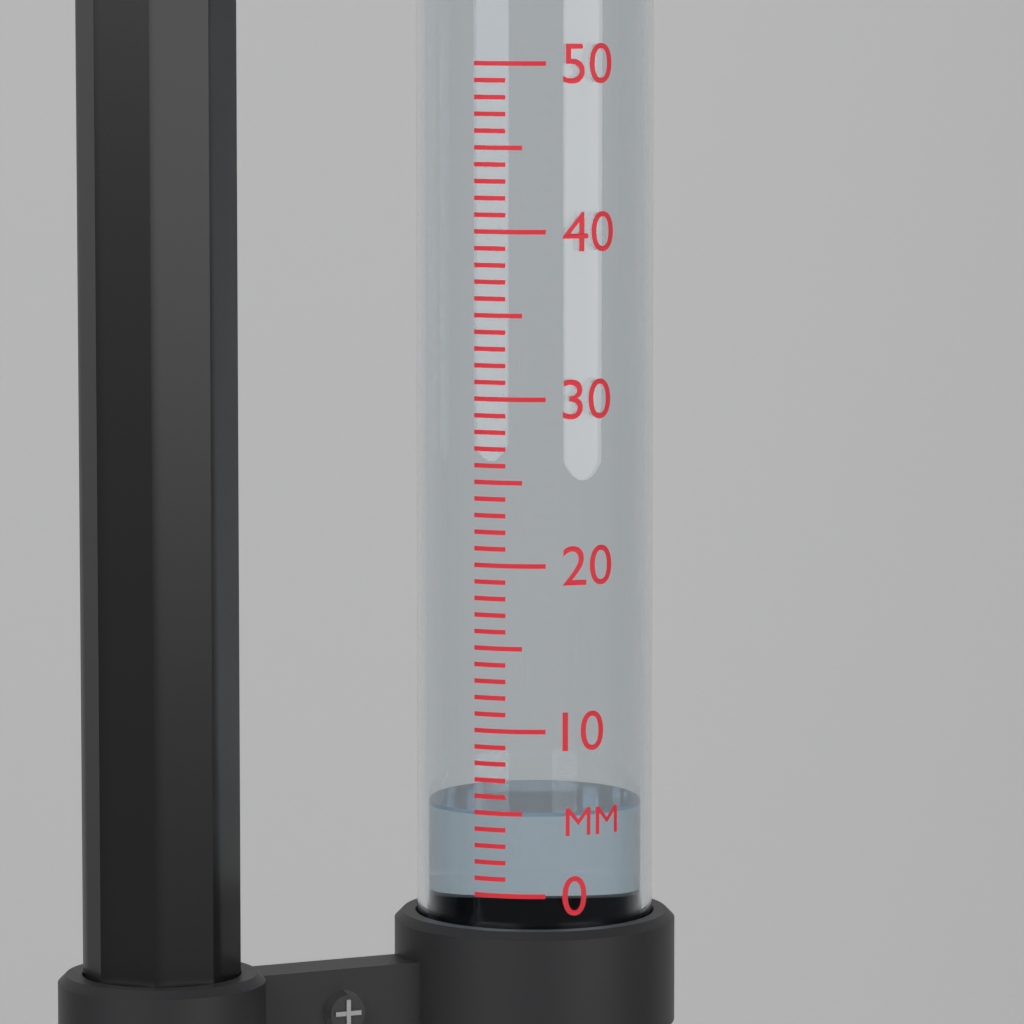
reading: 5 mm
